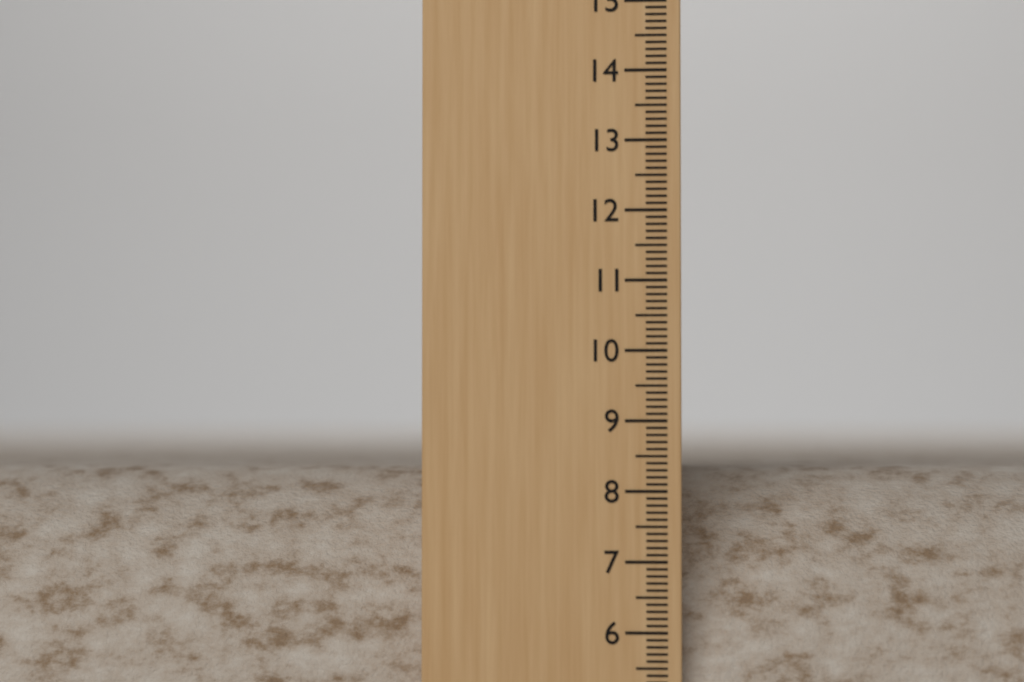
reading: 8.3 (no unit)
